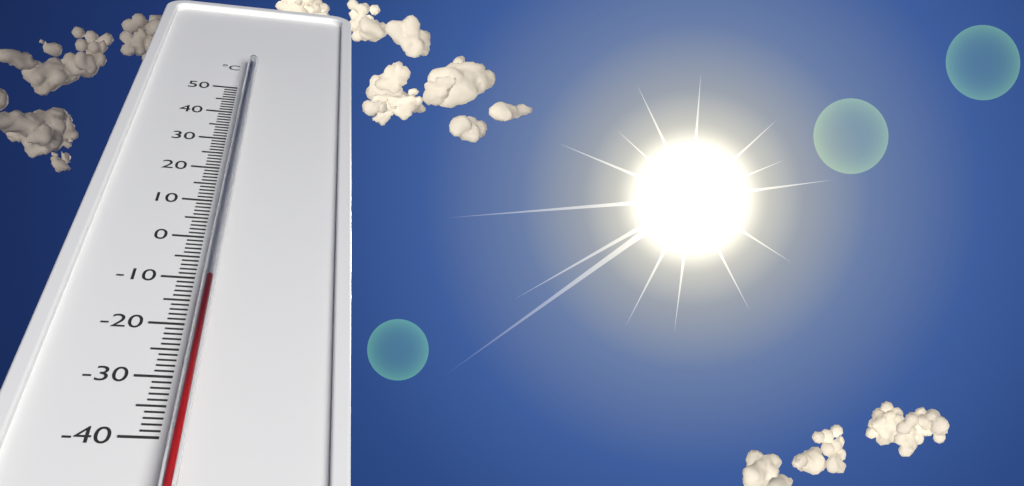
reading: -12 °C
